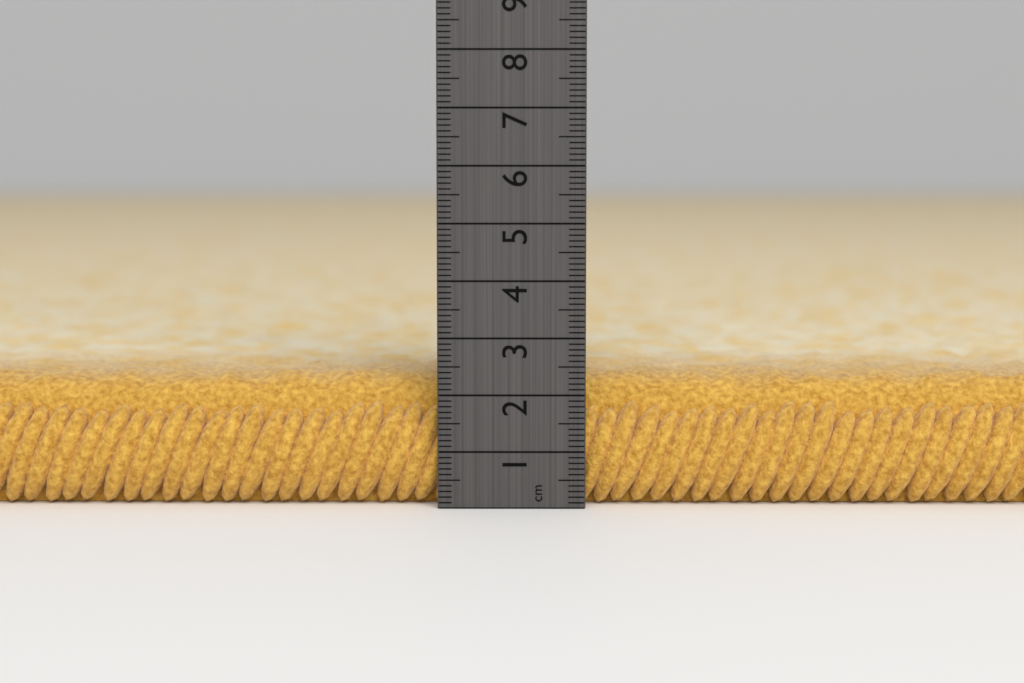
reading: 2.3 cm
